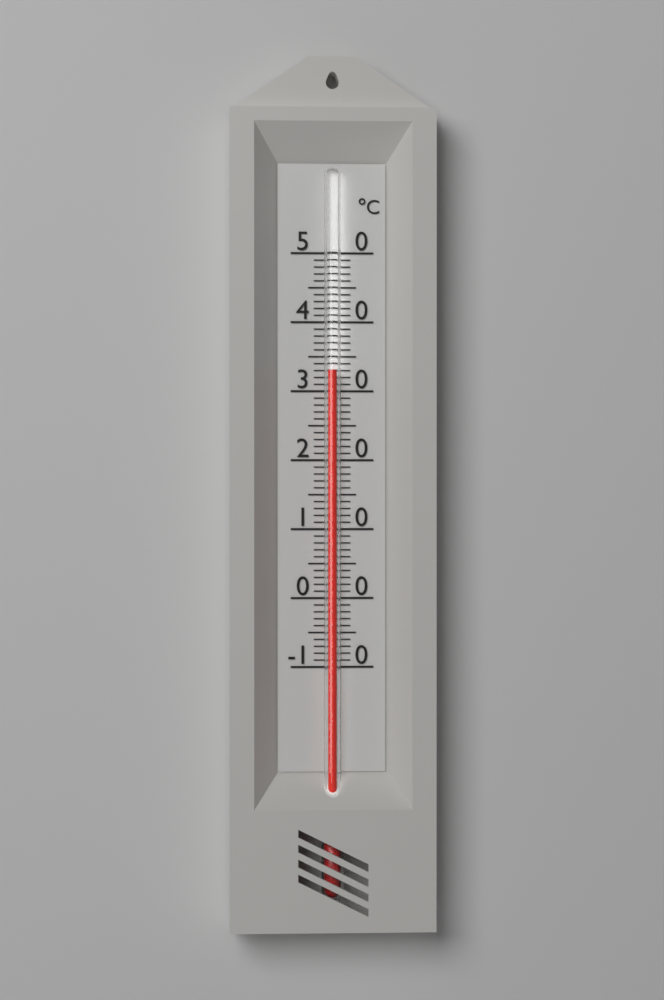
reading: 33 °C
